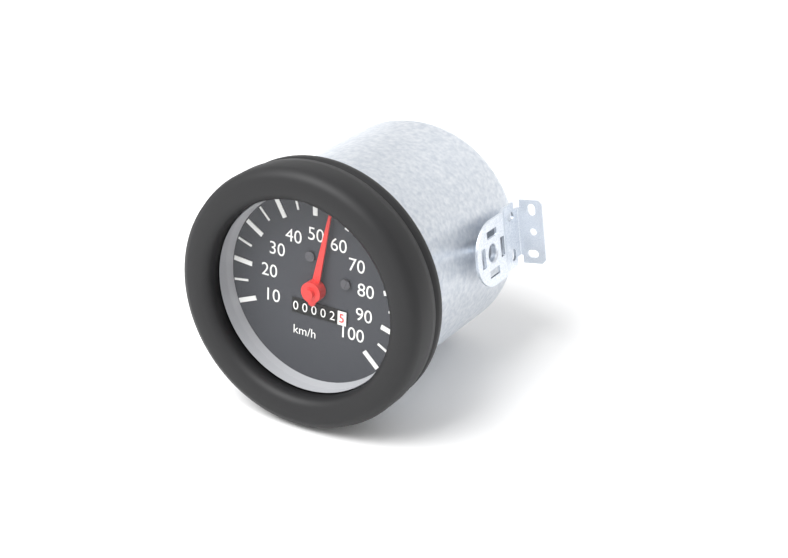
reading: 55 km/h
